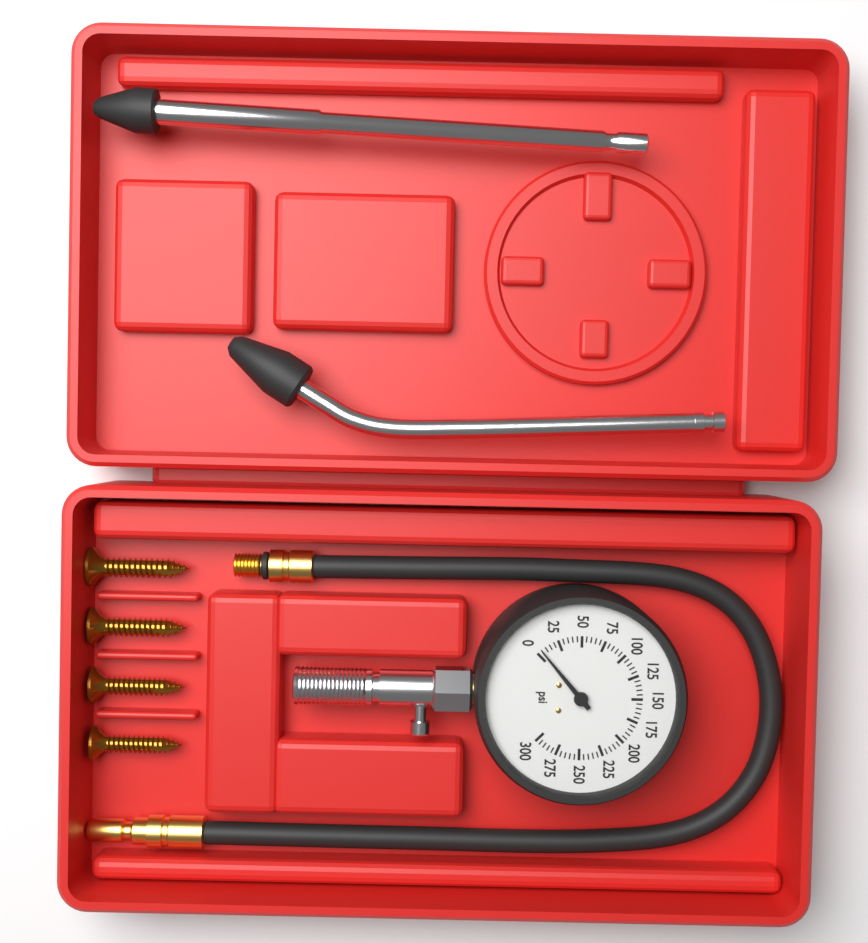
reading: 5 psi
